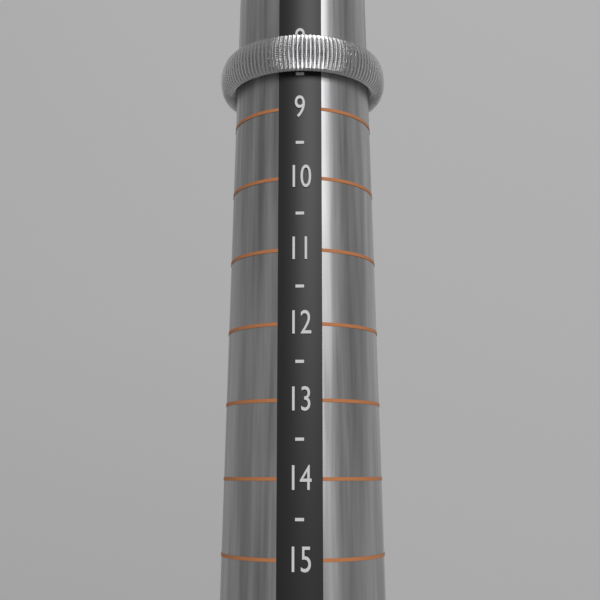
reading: 8.5 (no unit)
